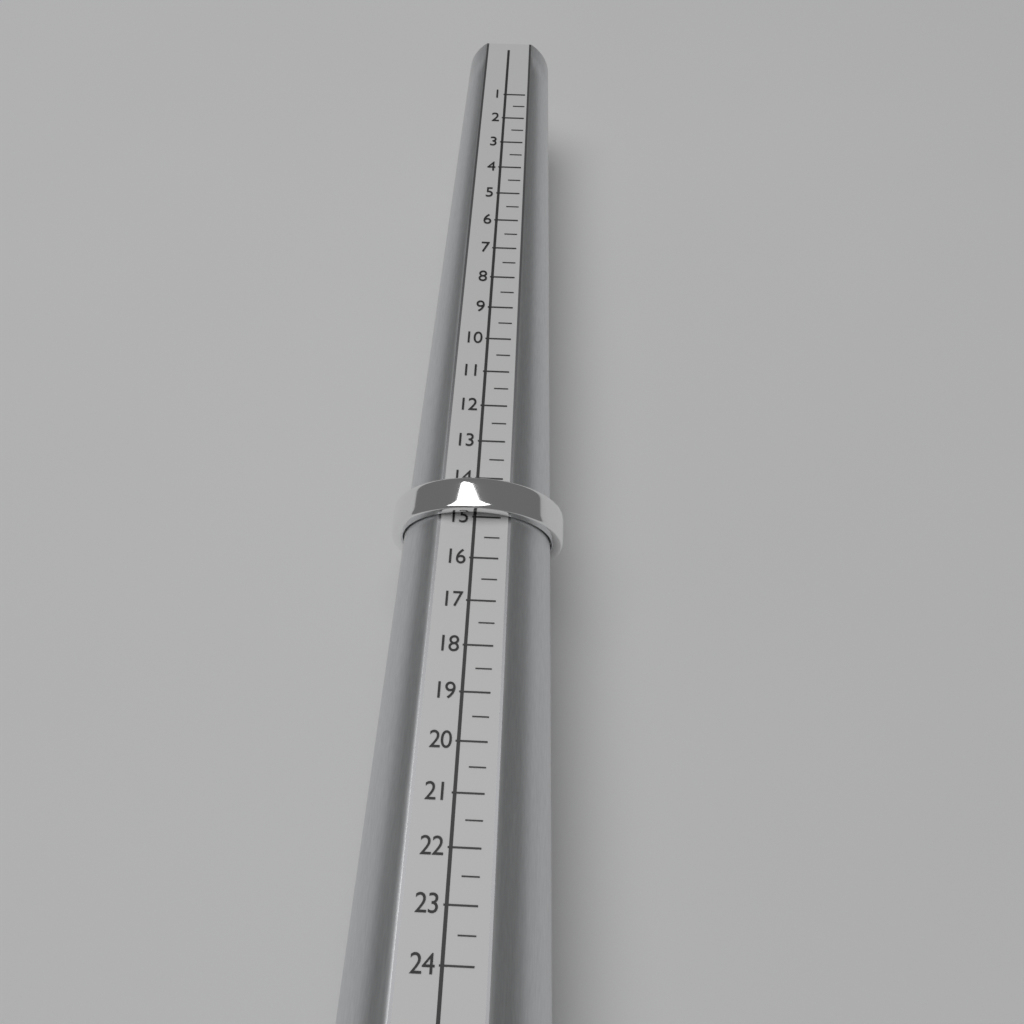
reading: 15.0 (no unit)
